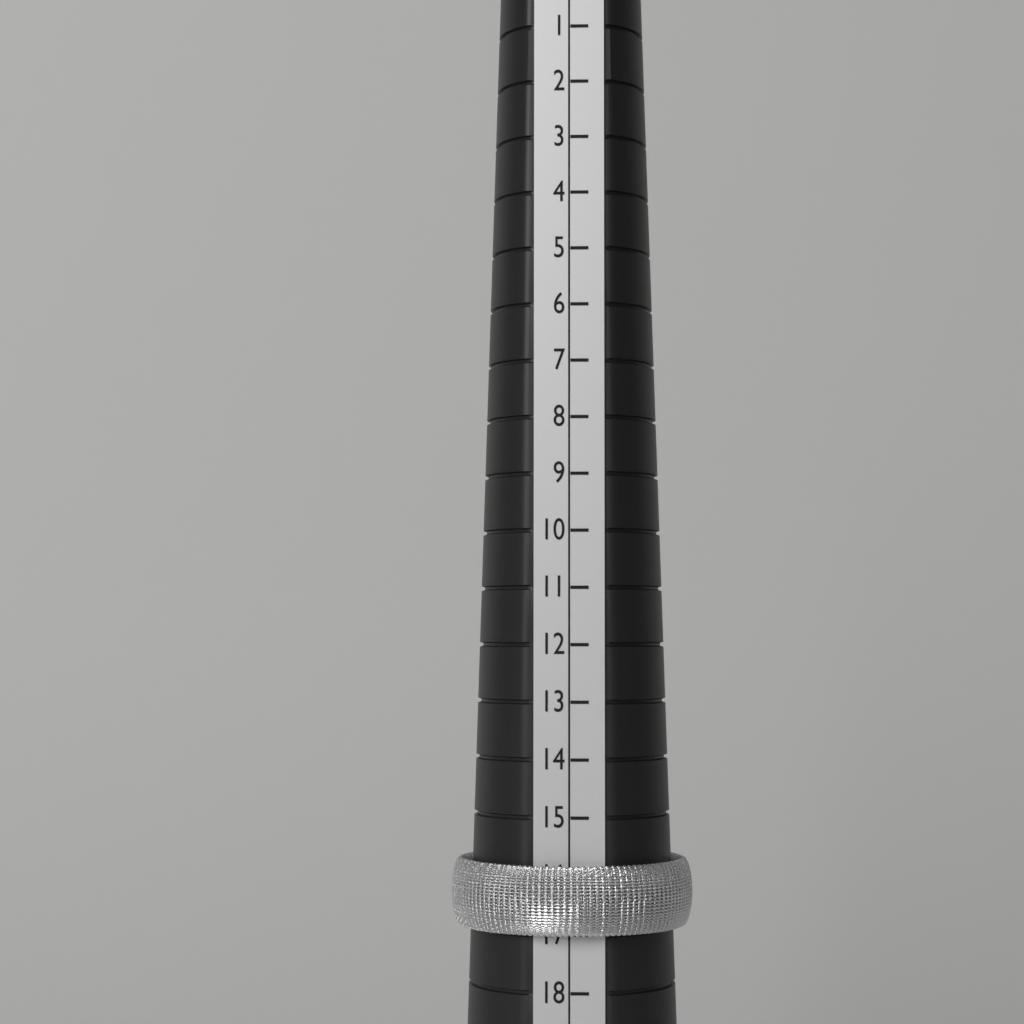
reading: 17 (no unit)
